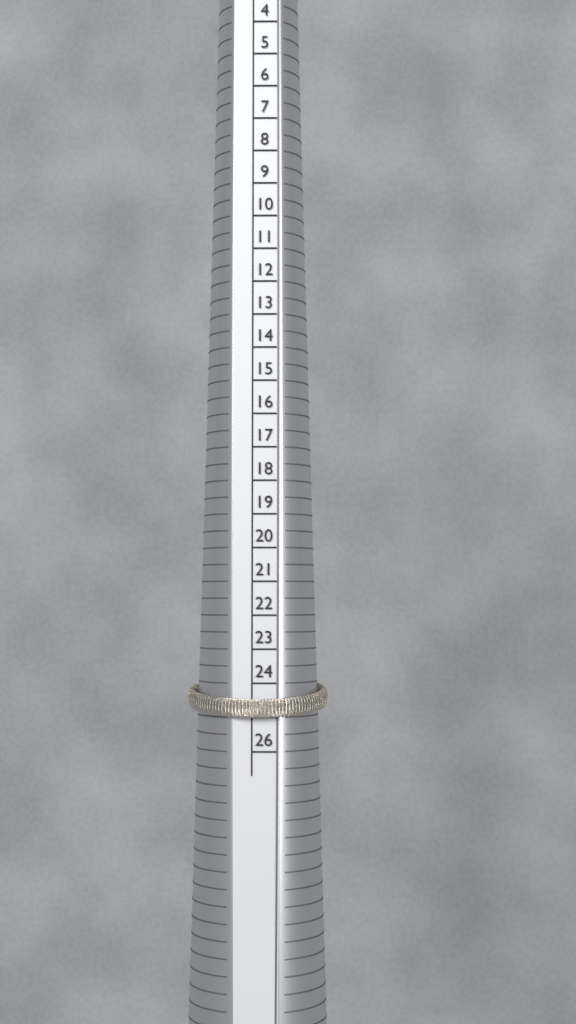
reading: 25 HK
